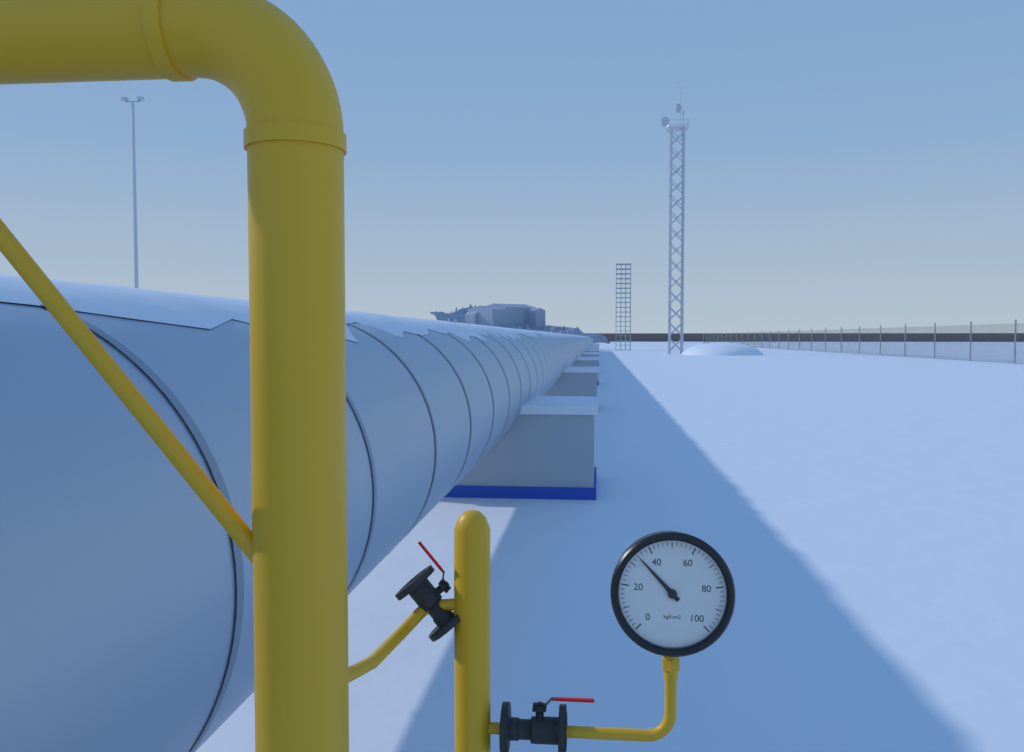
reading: 34 kgf/cm2
